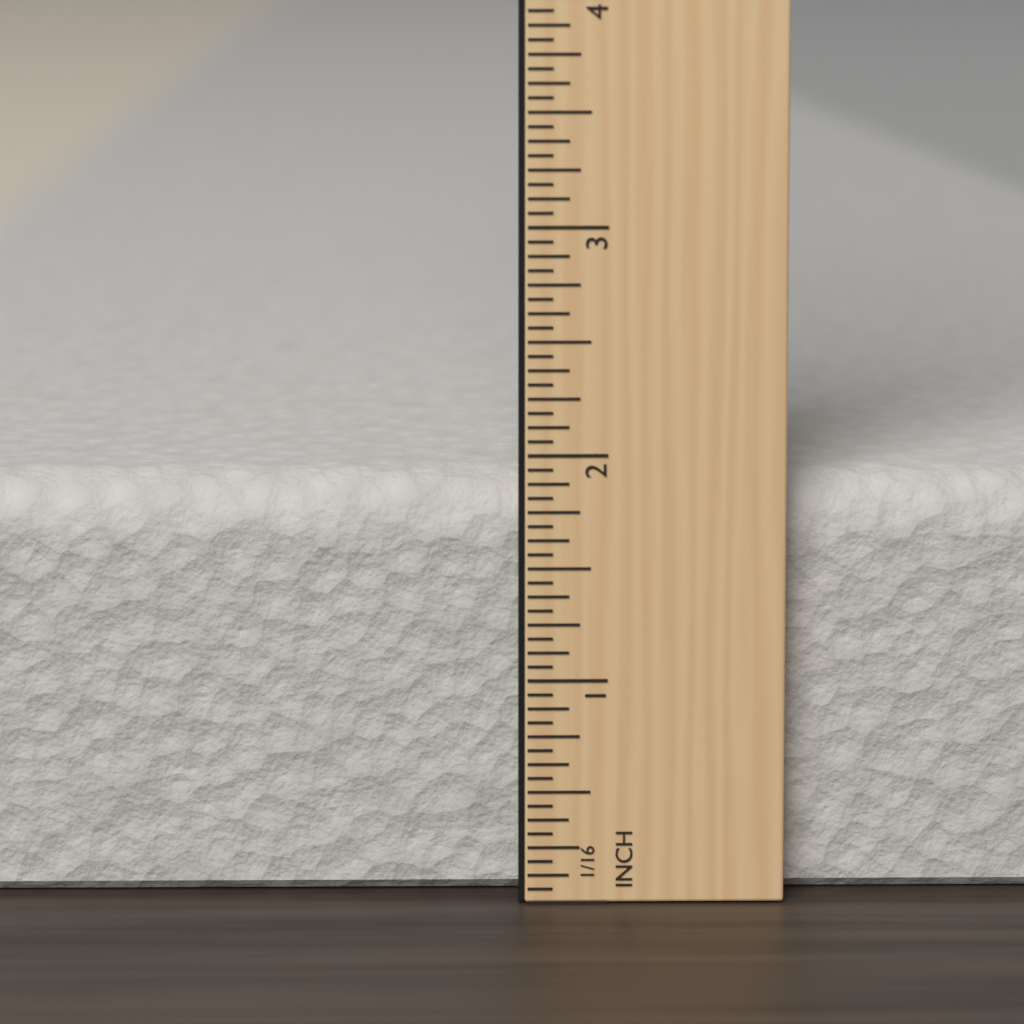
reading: 1.8750 in
